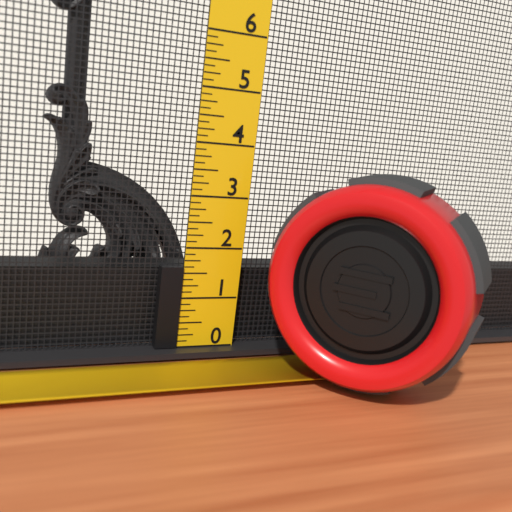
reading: 1.625 (no unit)
